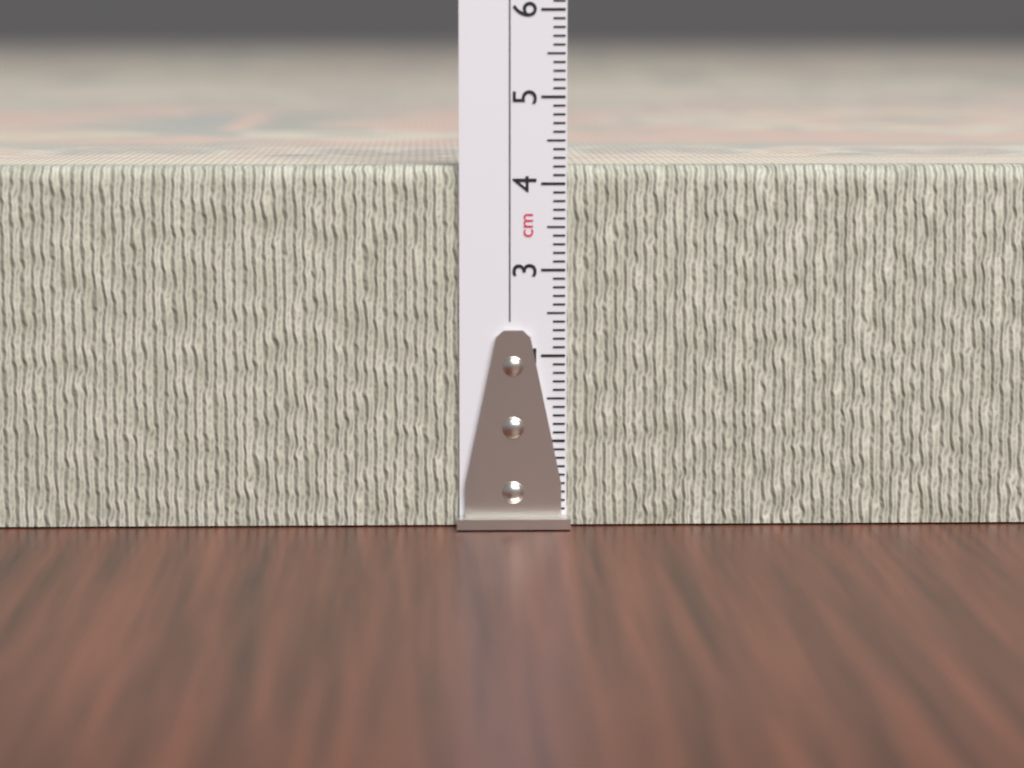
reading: 4.2 cm
